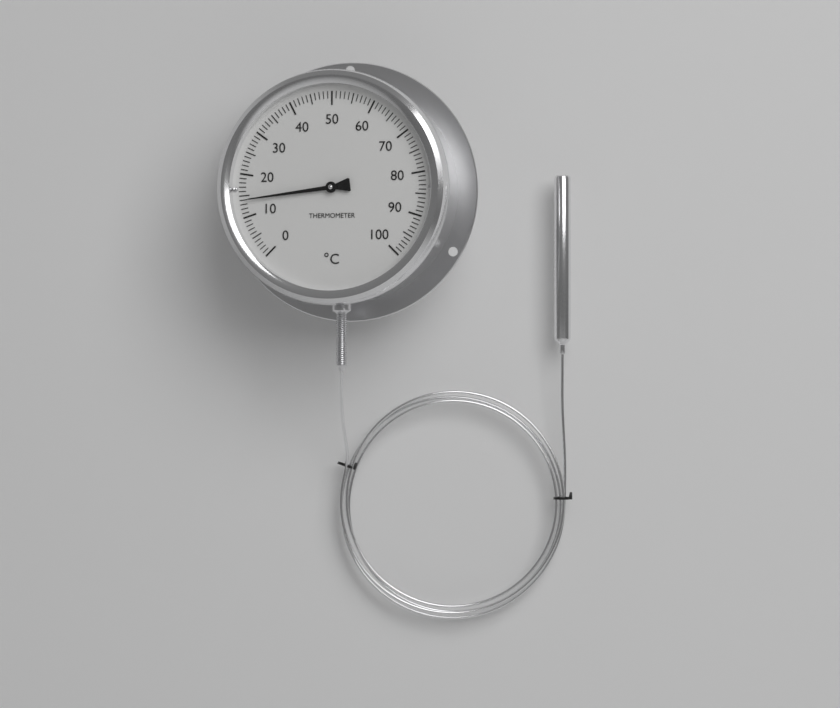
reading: 14 °C
